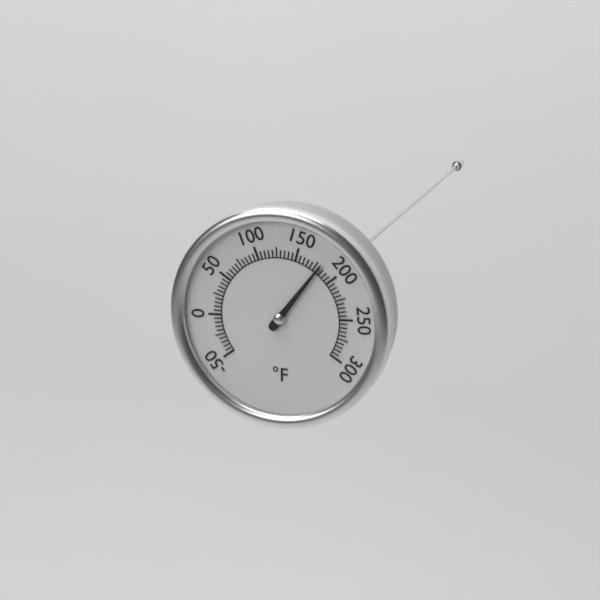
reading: 180 °F
